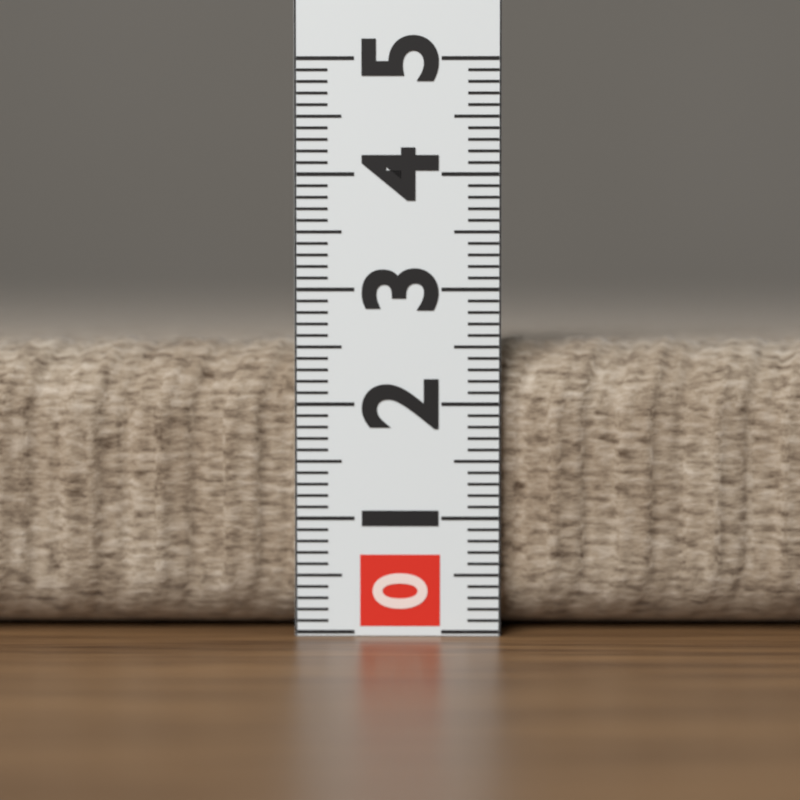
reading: 2.6 (no unit)
